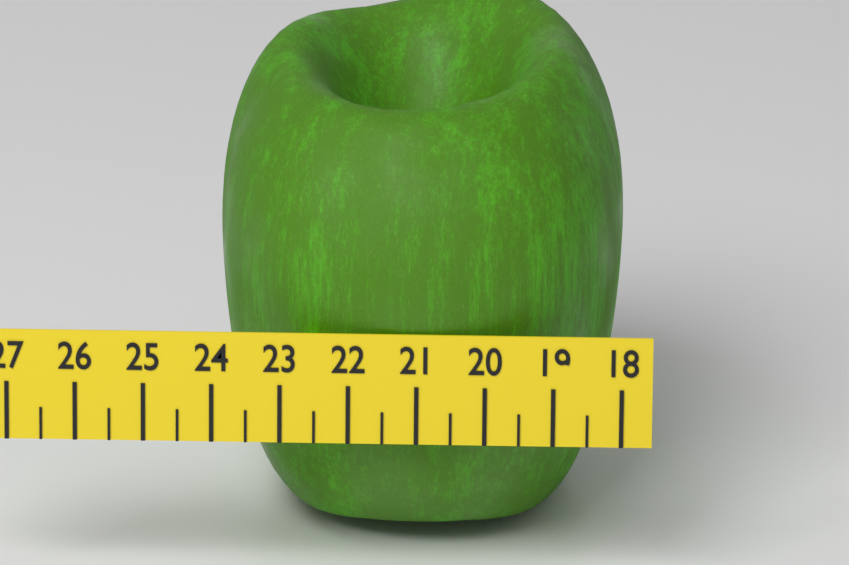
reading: 24.0 (no unit)
